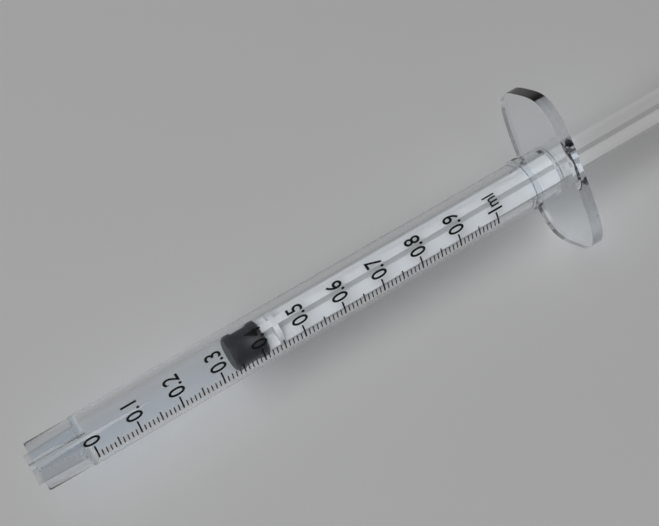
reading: 0.34 ml
